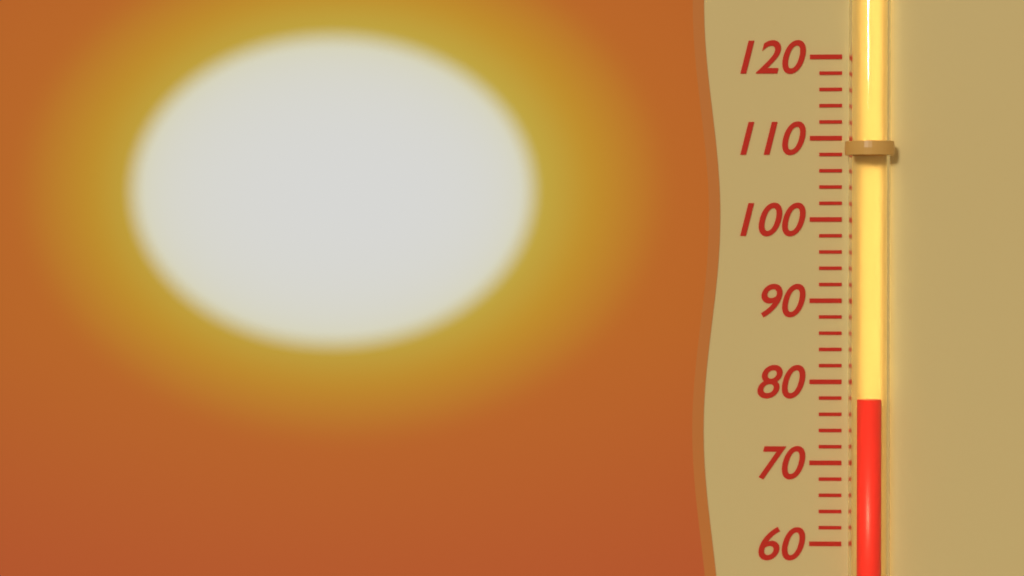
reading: 78 (no unit)
